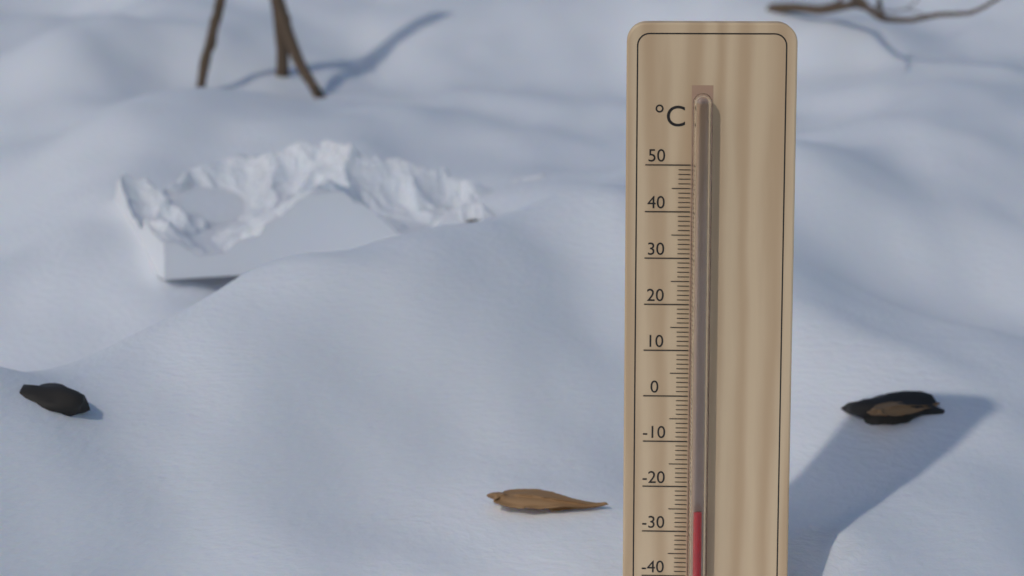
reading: -25 °C
